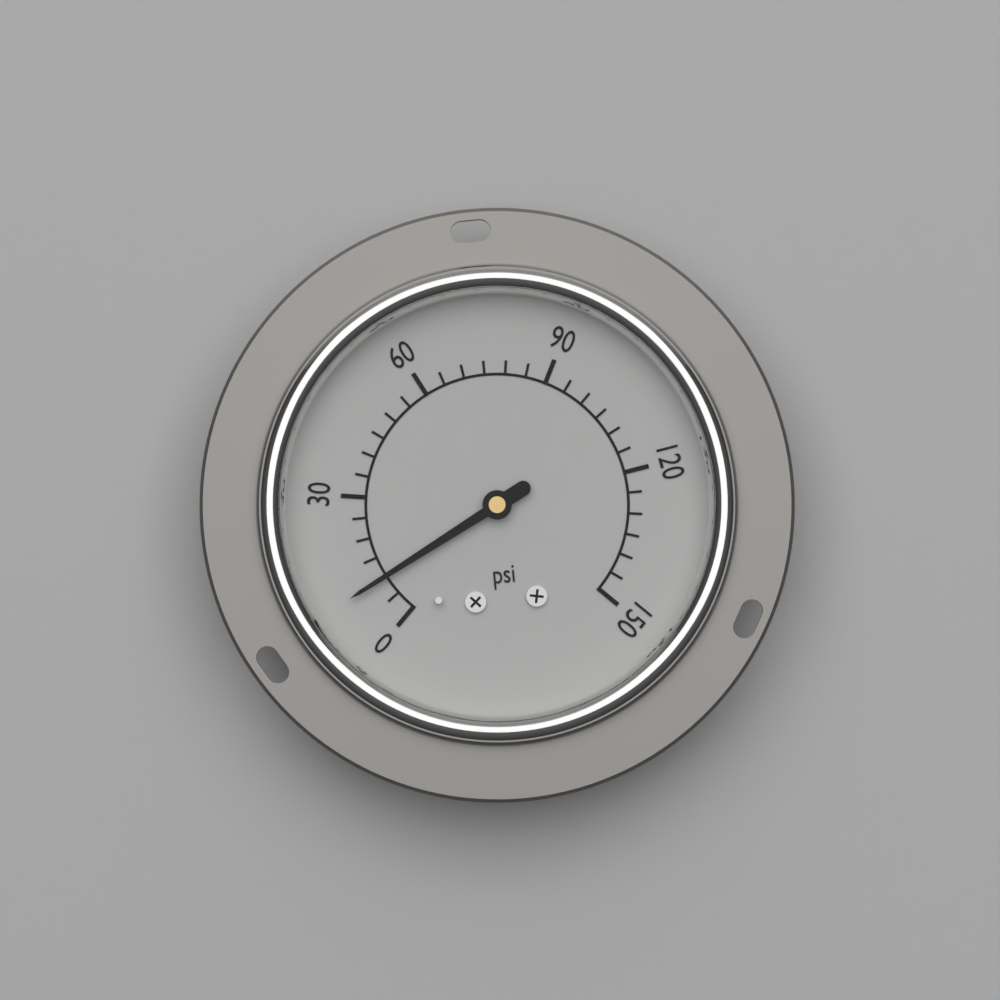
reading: 10 psi
